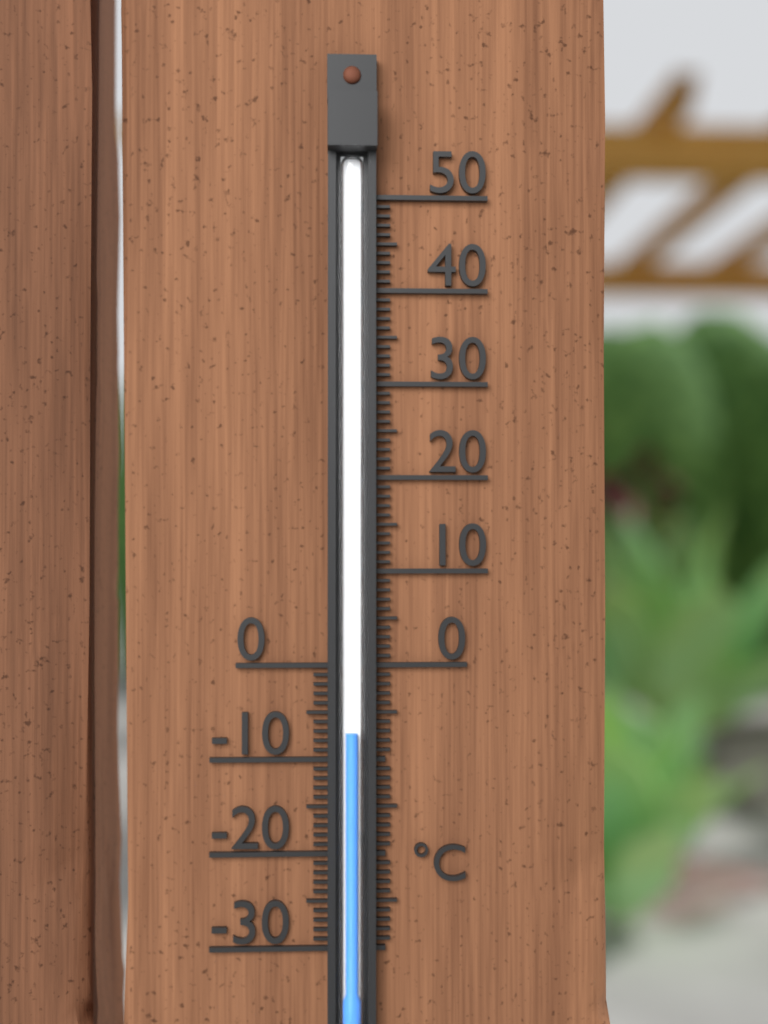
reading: -7 °C
